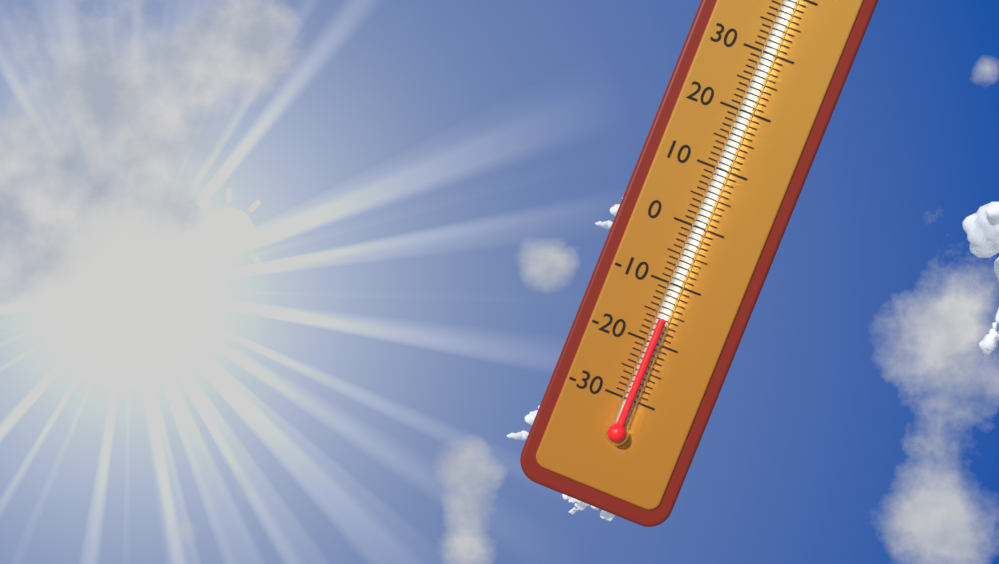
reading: -16 °C
